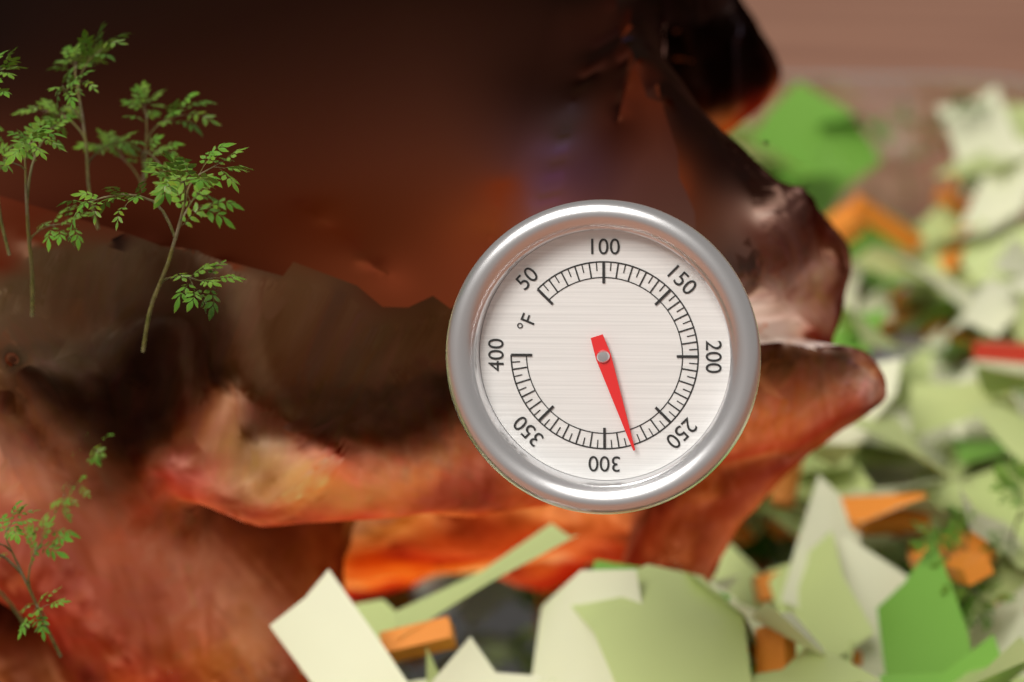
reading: 280 °F
